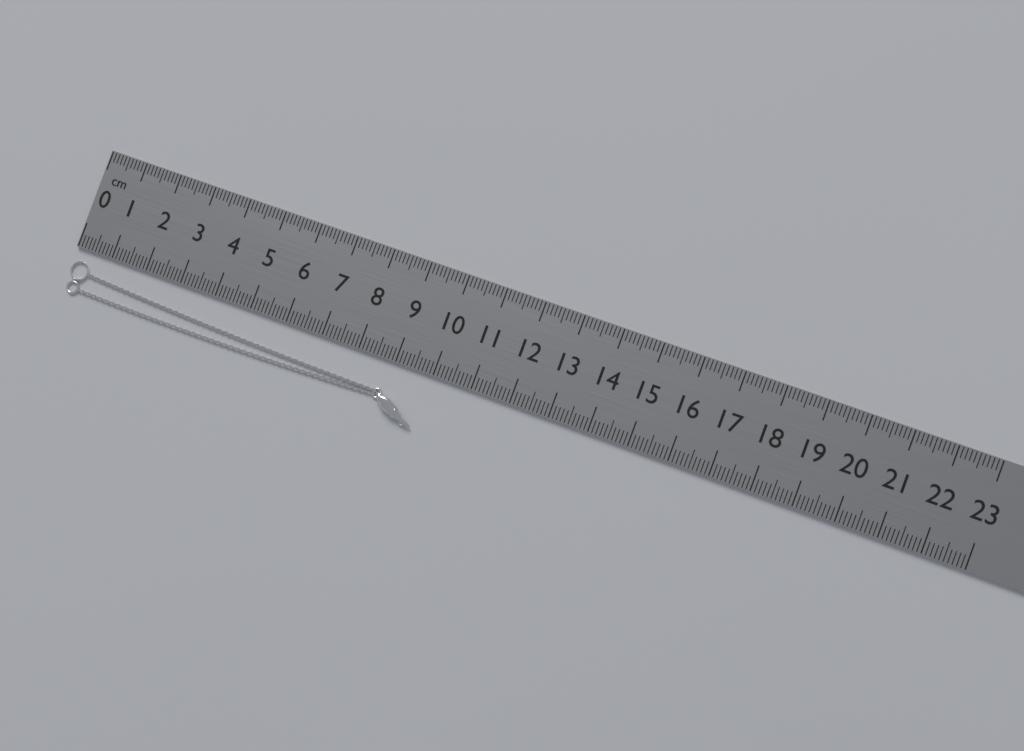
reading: 9.9 cm
